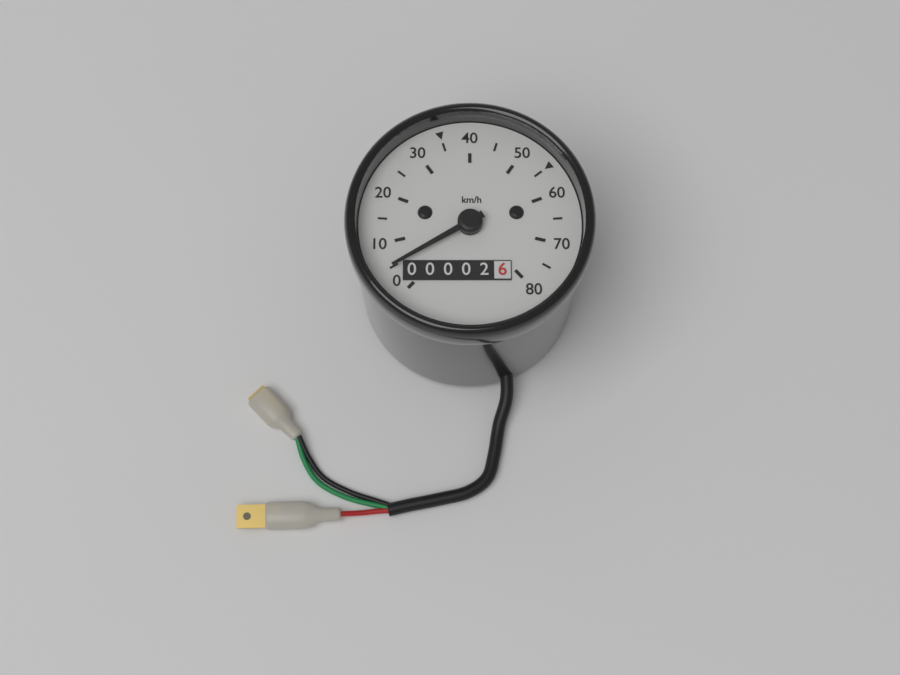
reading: 5 km/h
